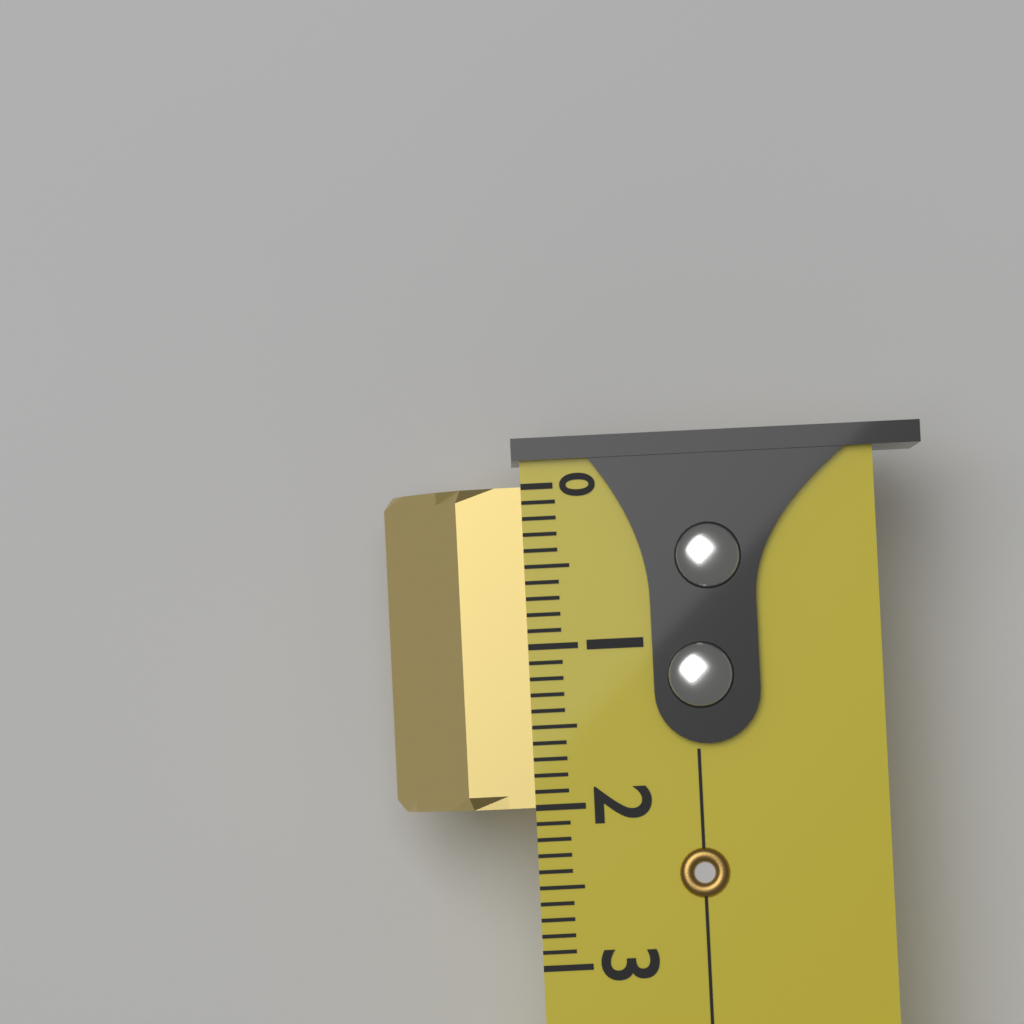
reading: 2.0 (no unit)
